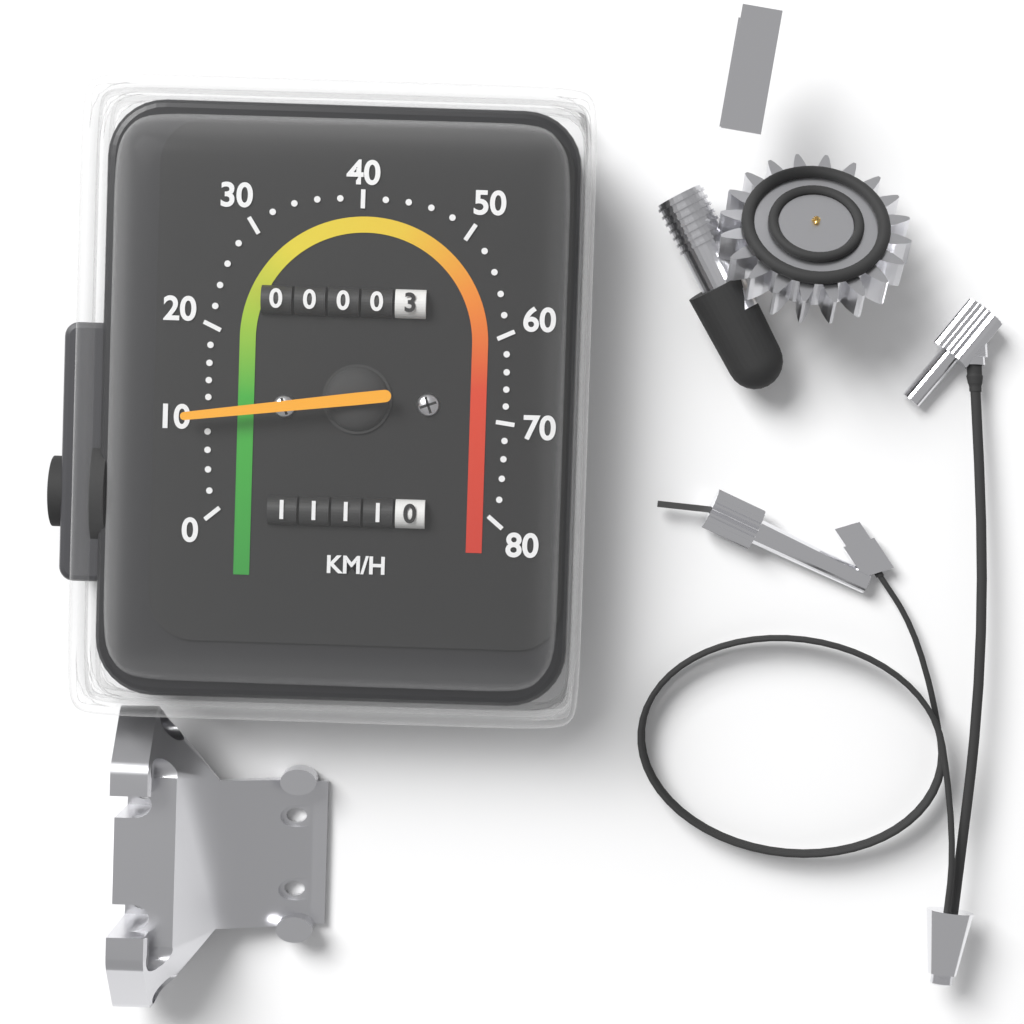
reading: 10 km/h
